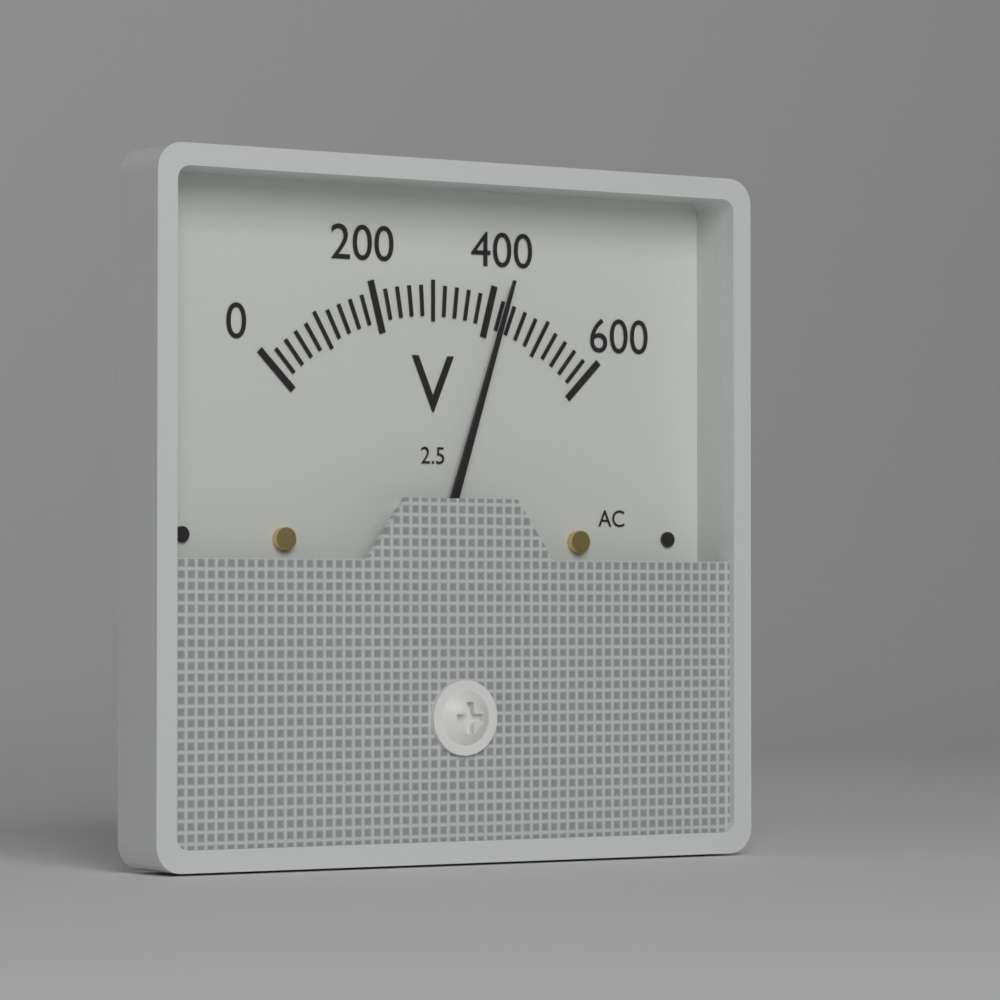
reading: 420 V
